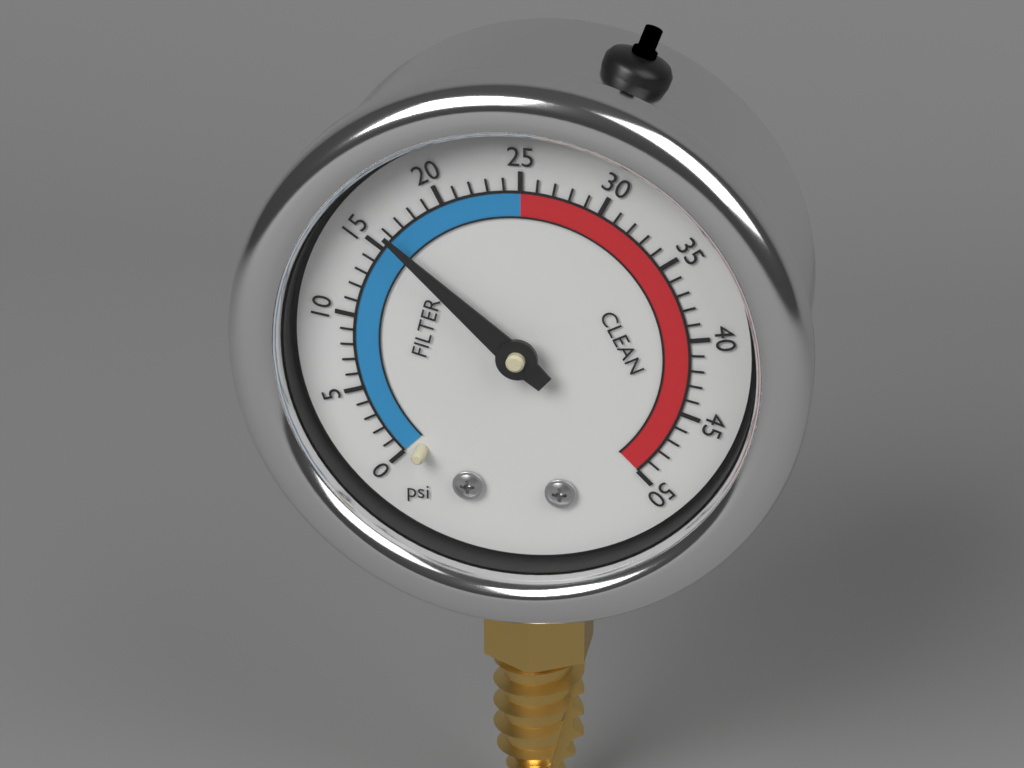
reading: 16 psi
